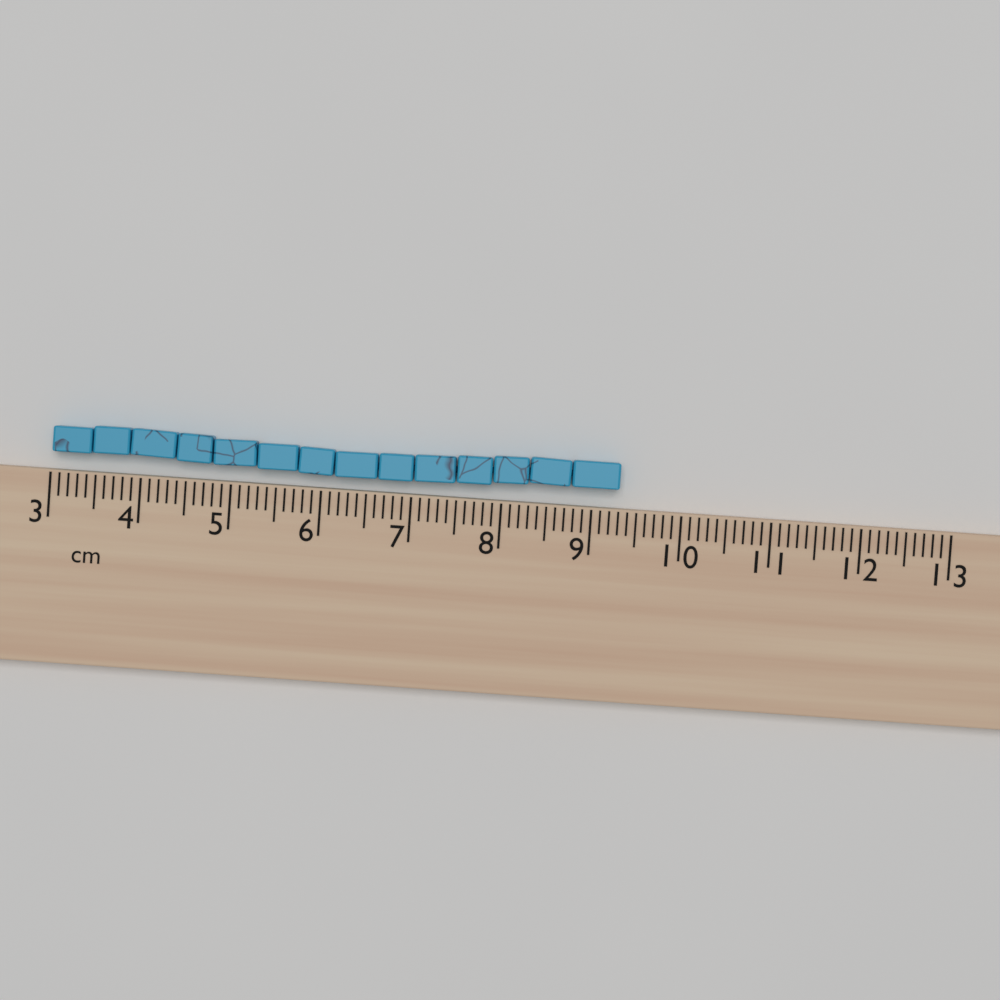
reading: 9.3 cm
